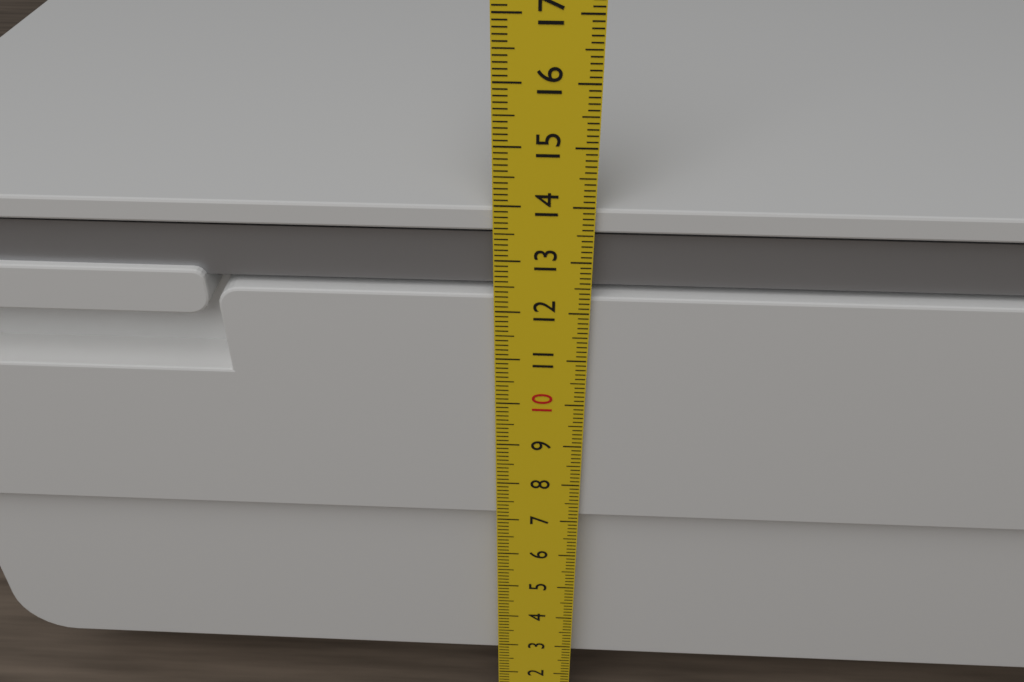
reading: 13.9 cm
